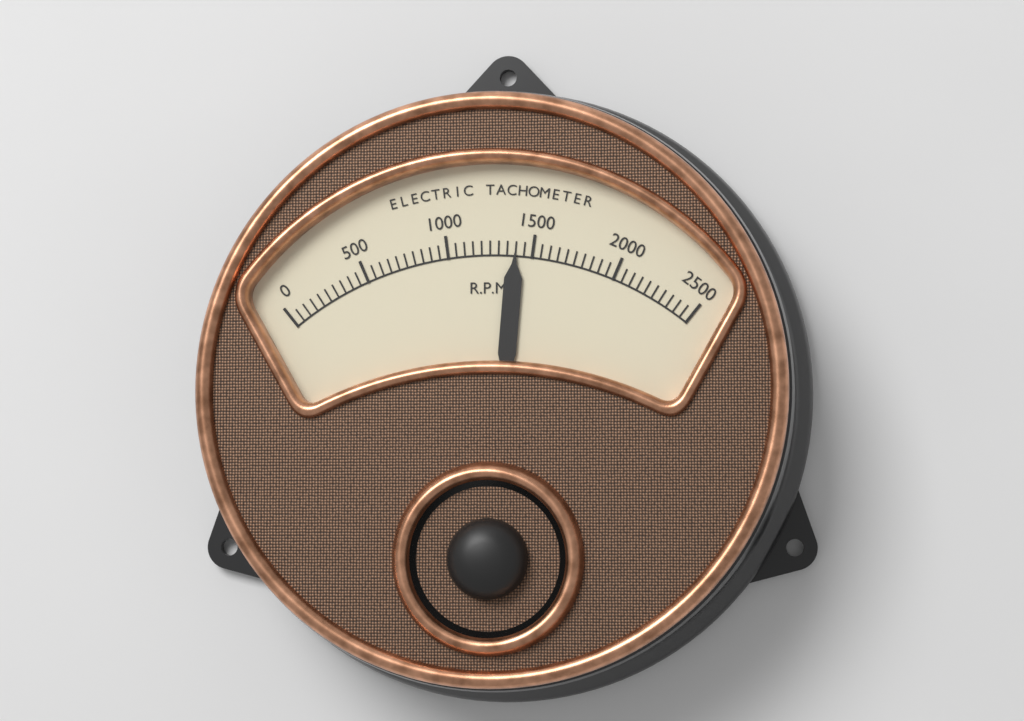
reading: 1400 RPM
